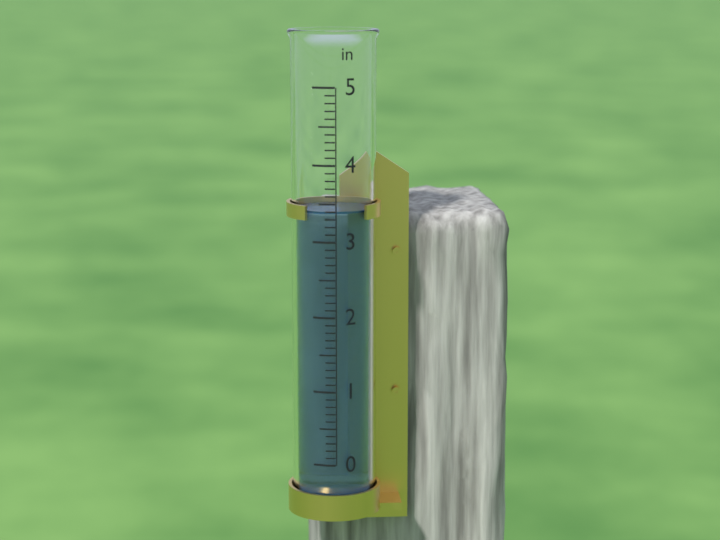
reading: 3.4 in
